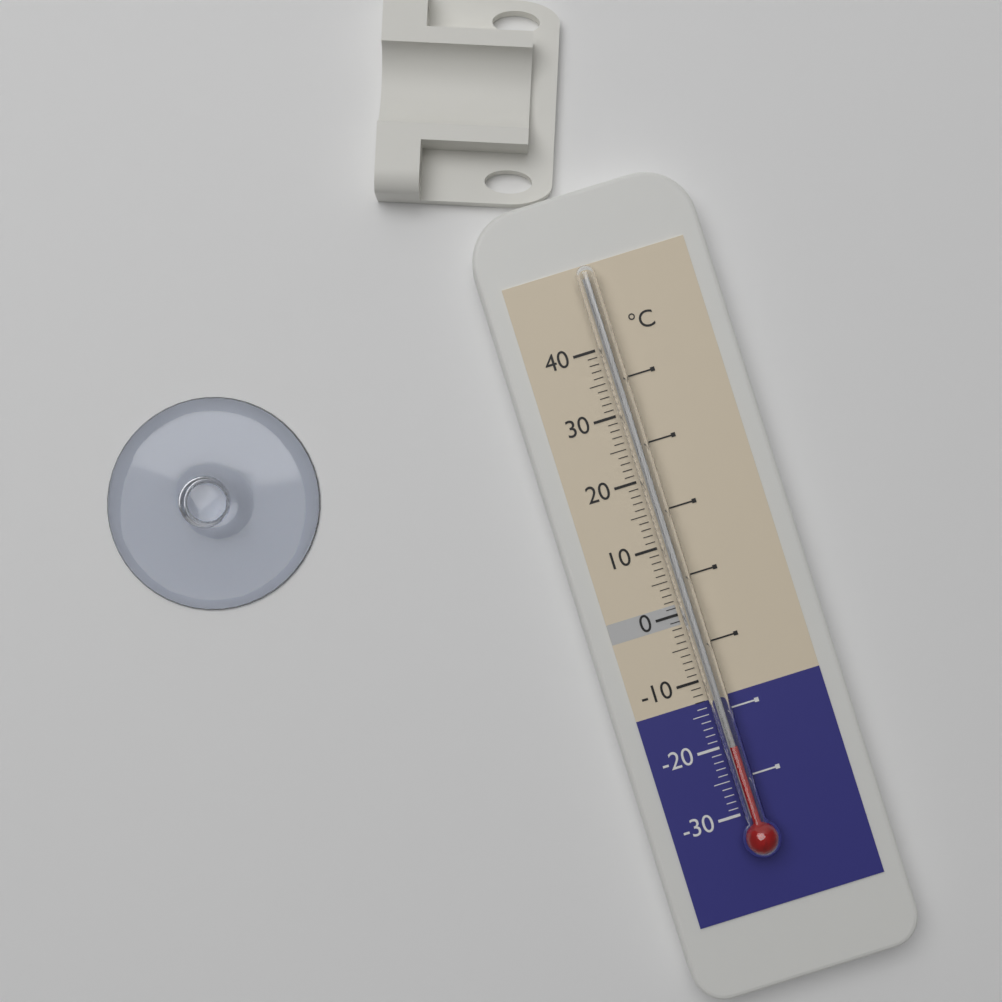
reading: -20 °C
